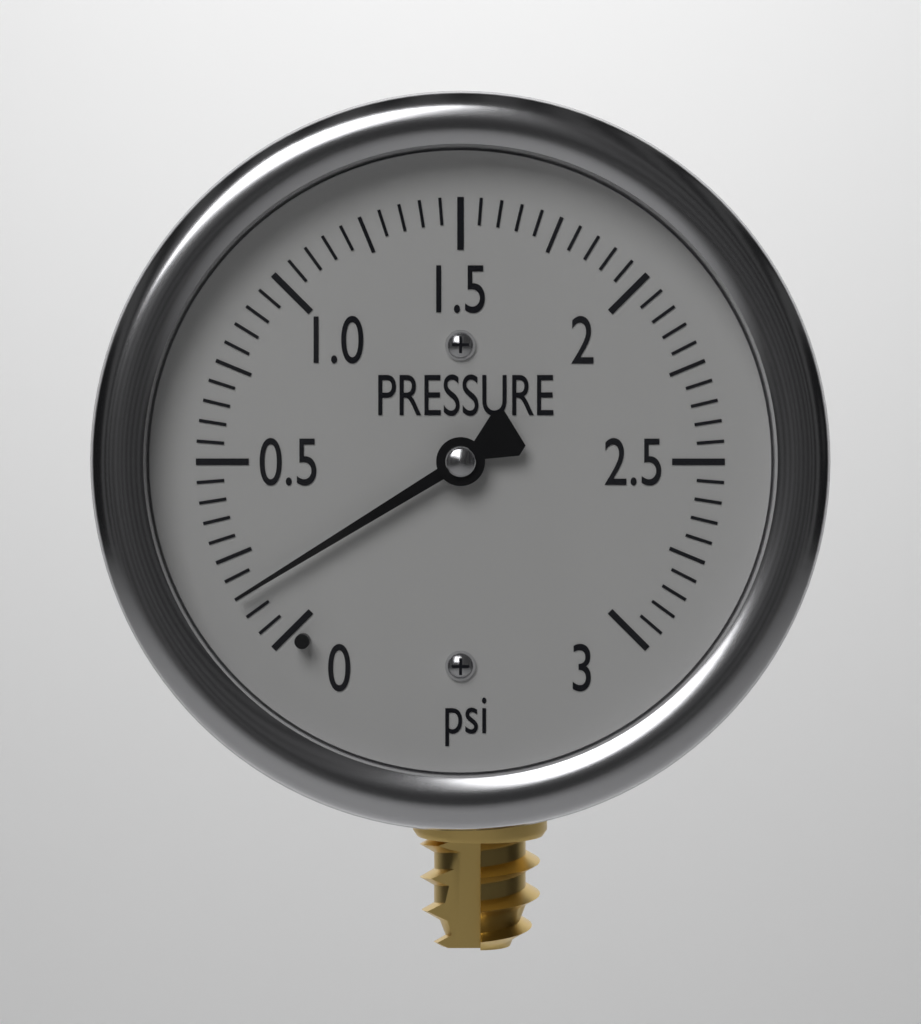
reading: 0.15 psi
